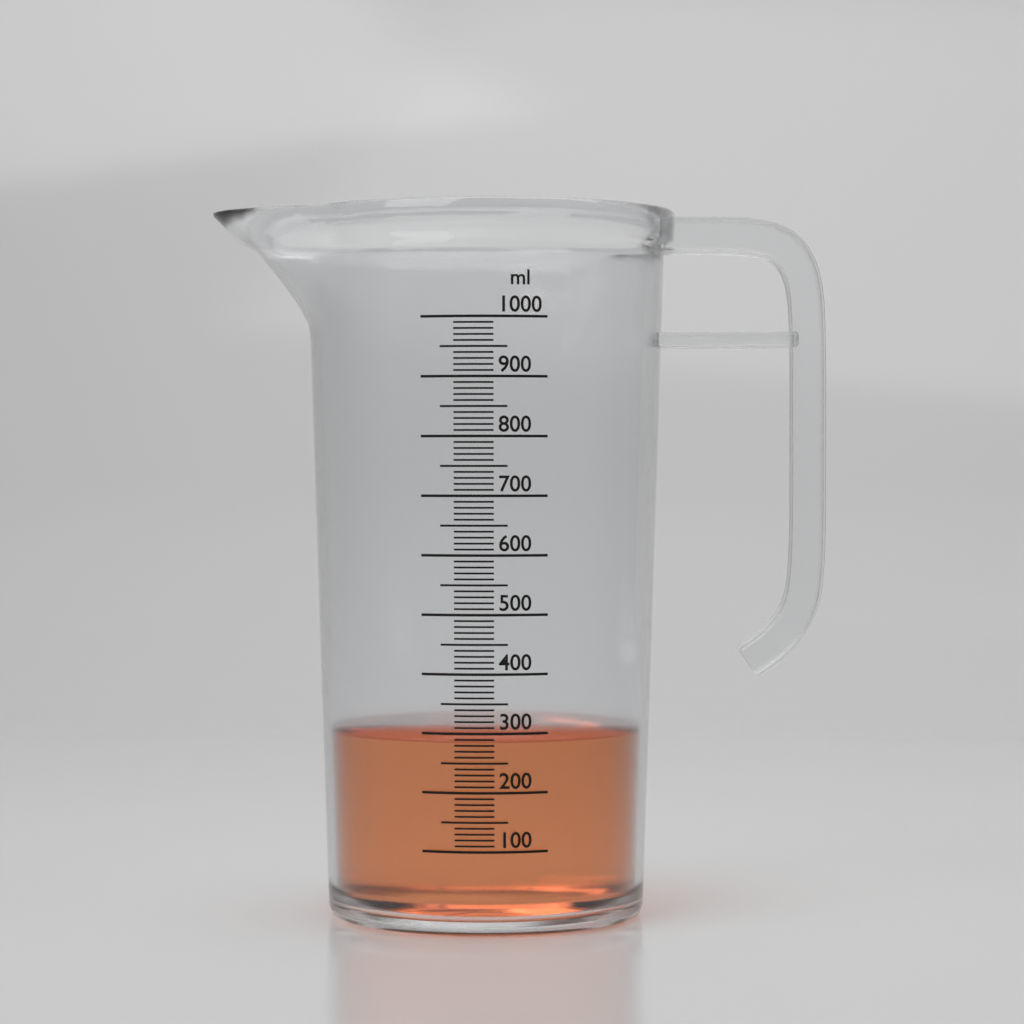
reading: 290 ml
